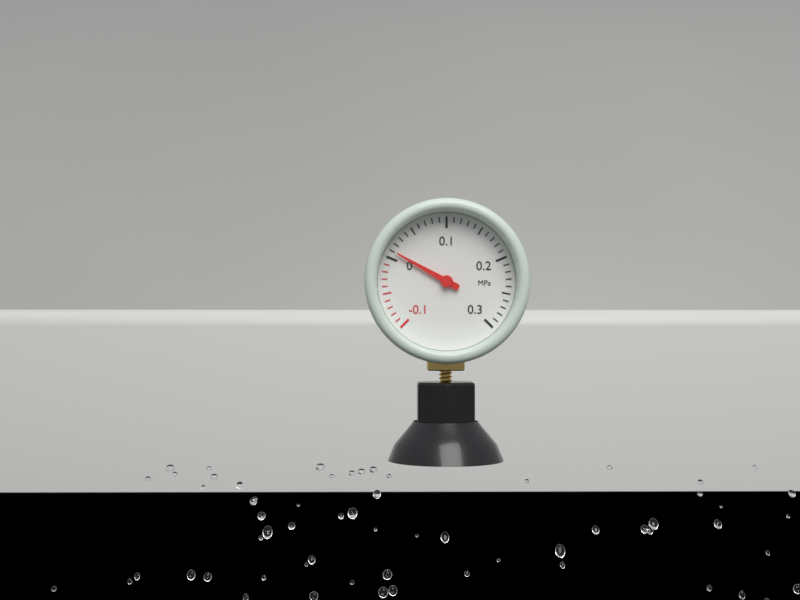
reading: 0.01 MPa
